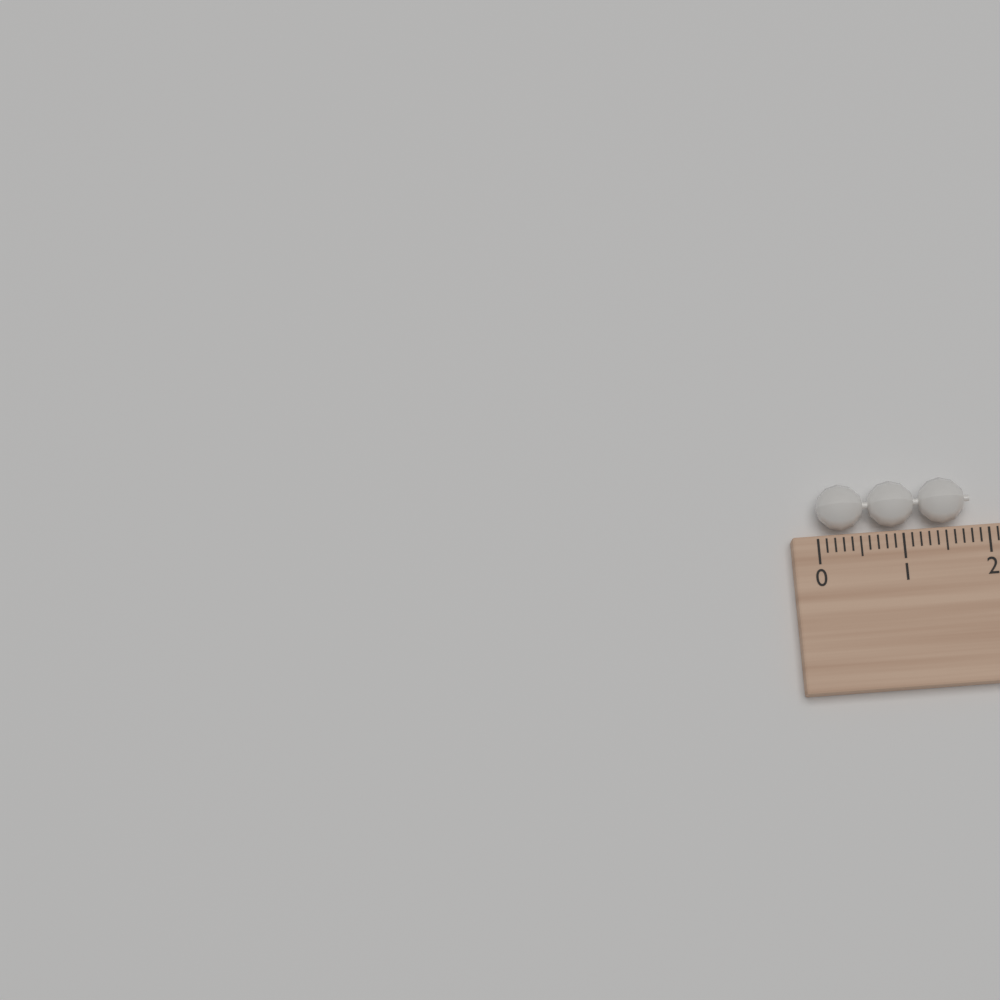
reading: 1.8 (no unit)
